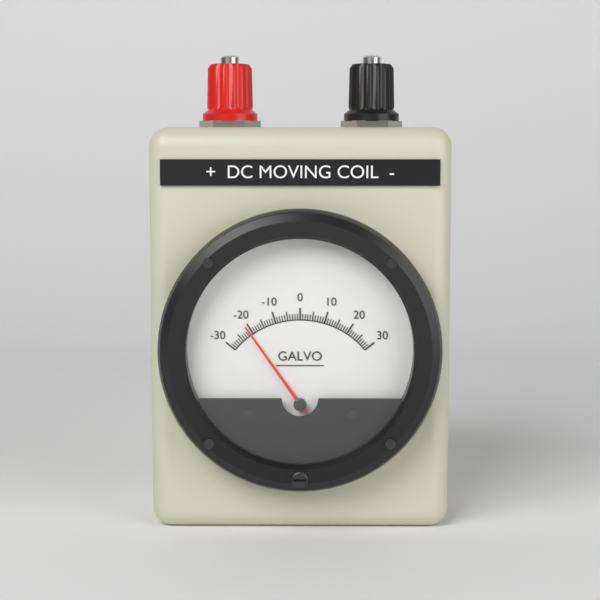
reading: -21 (no unit)
